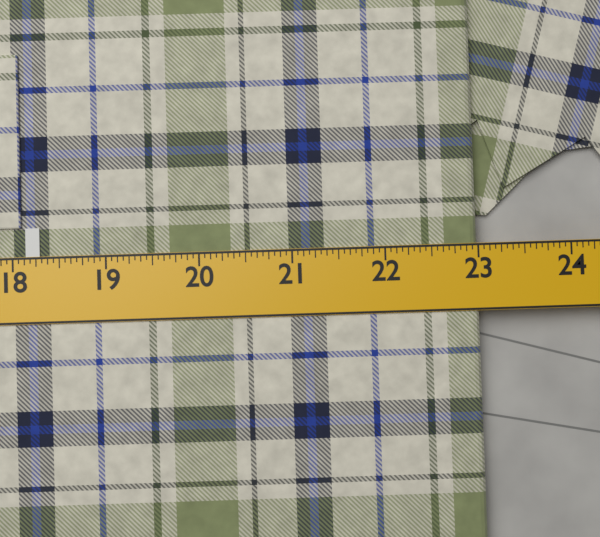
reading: 23.0000 in
